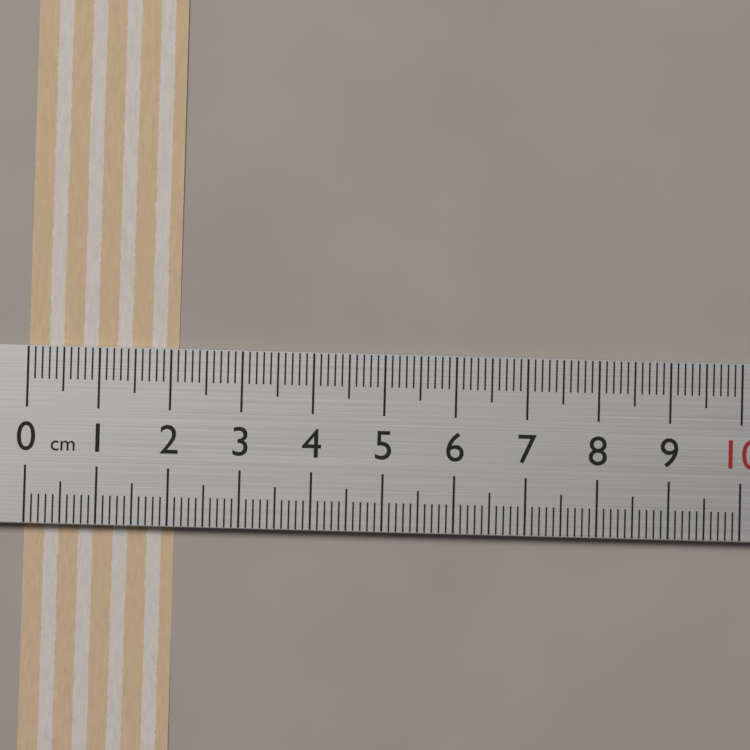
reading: 2.1 cm
